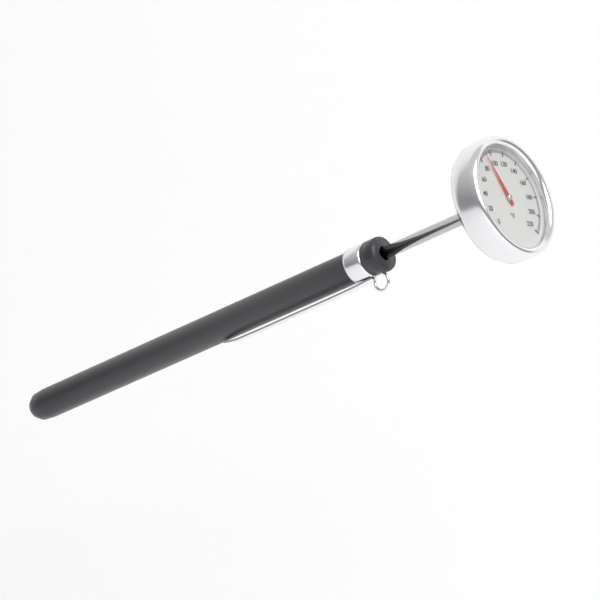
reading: 90 °F
